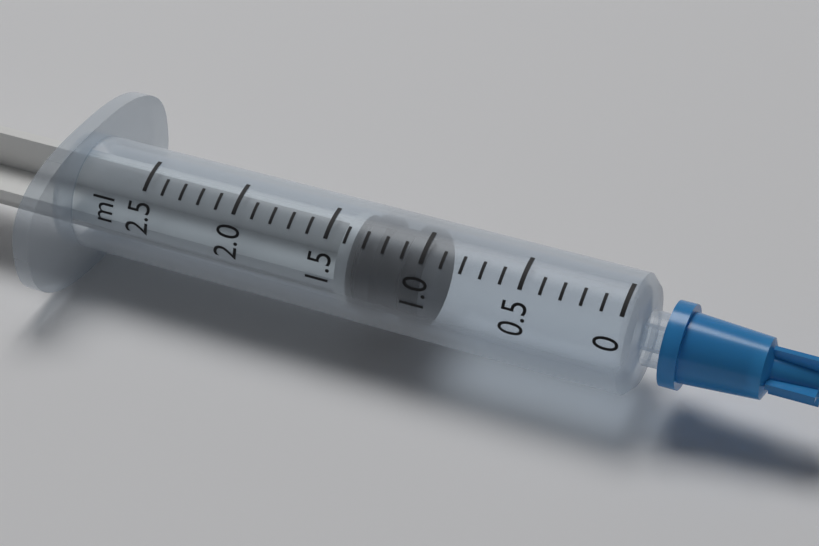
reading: 1.0 ml
